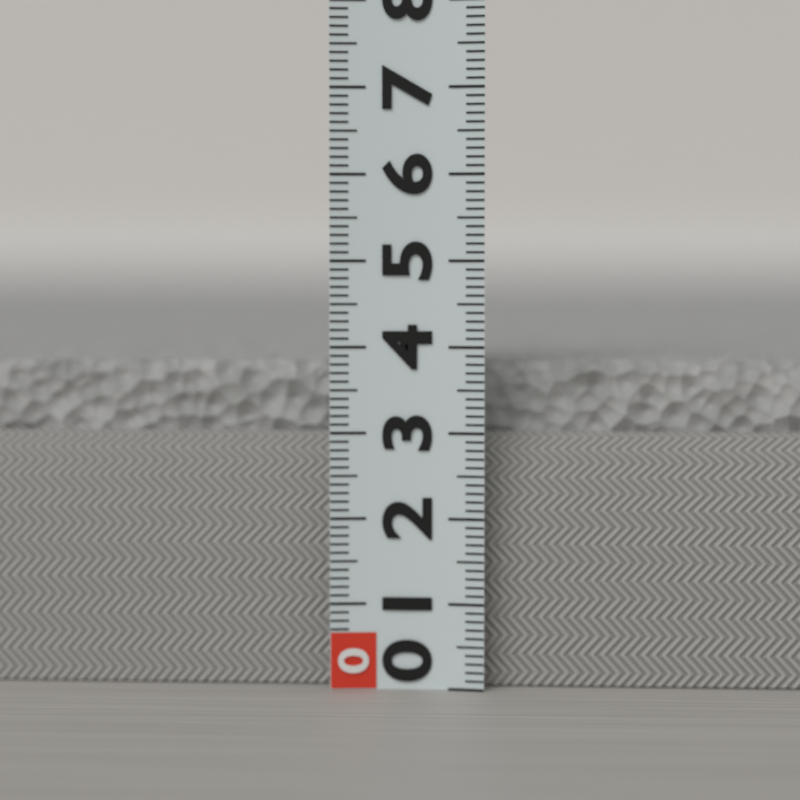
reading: 3.8 (no unit)
